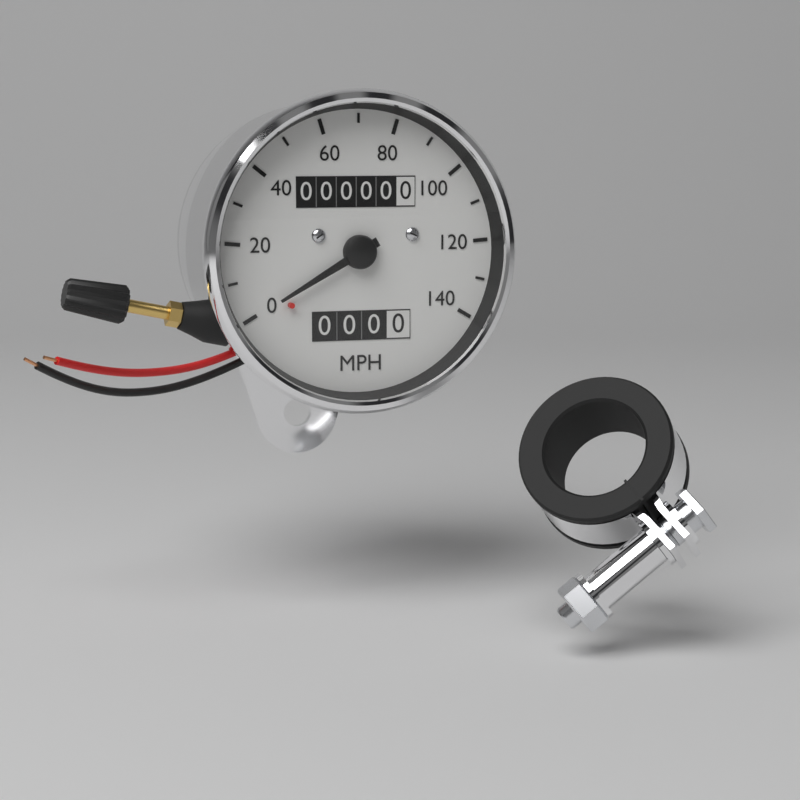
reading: 0 MPH
